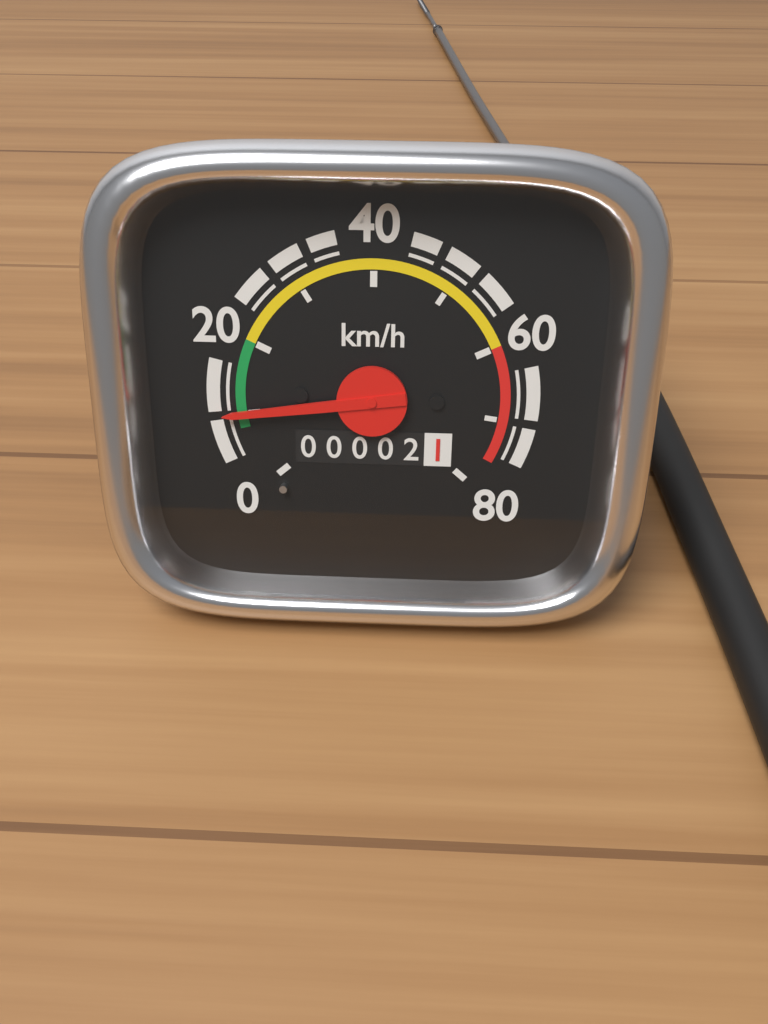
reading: 10 km/h
